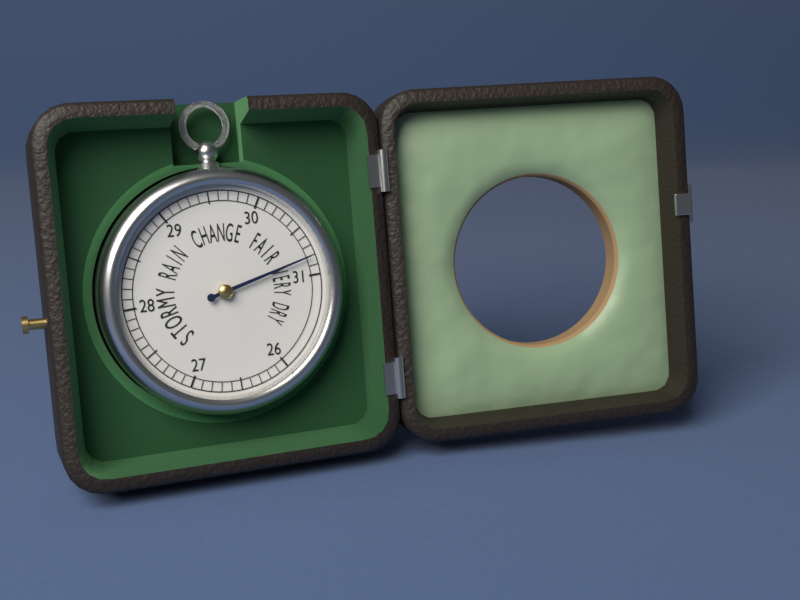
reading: 30.8 (no unit)
